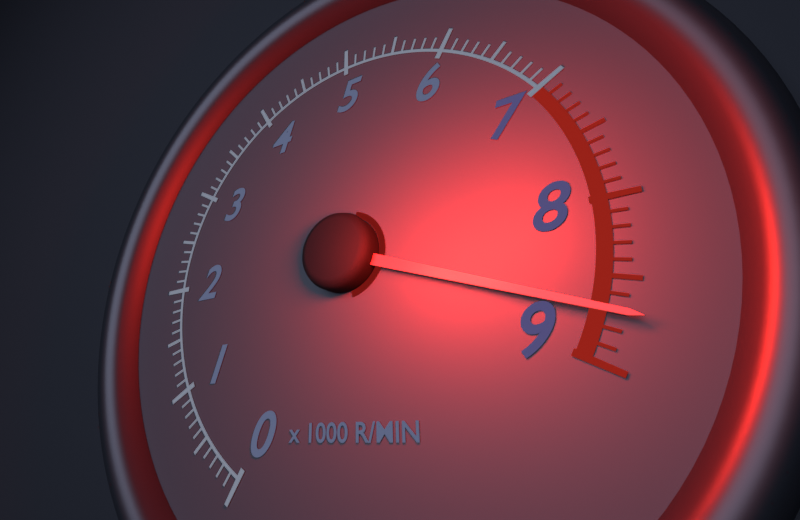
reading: 8700 r/min
